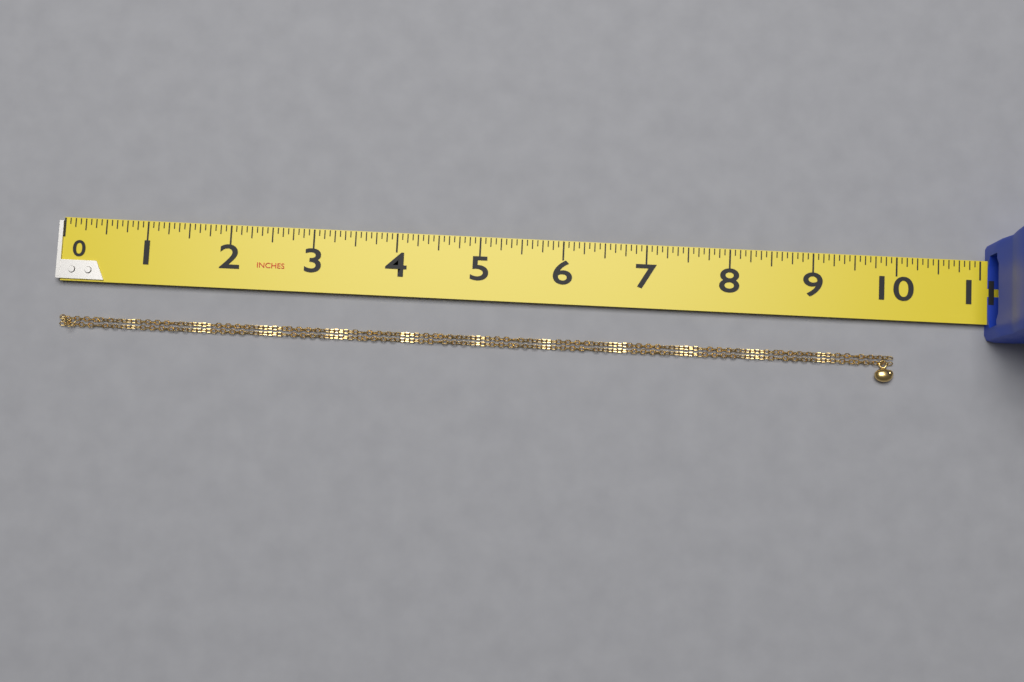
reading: 10.0000 in
